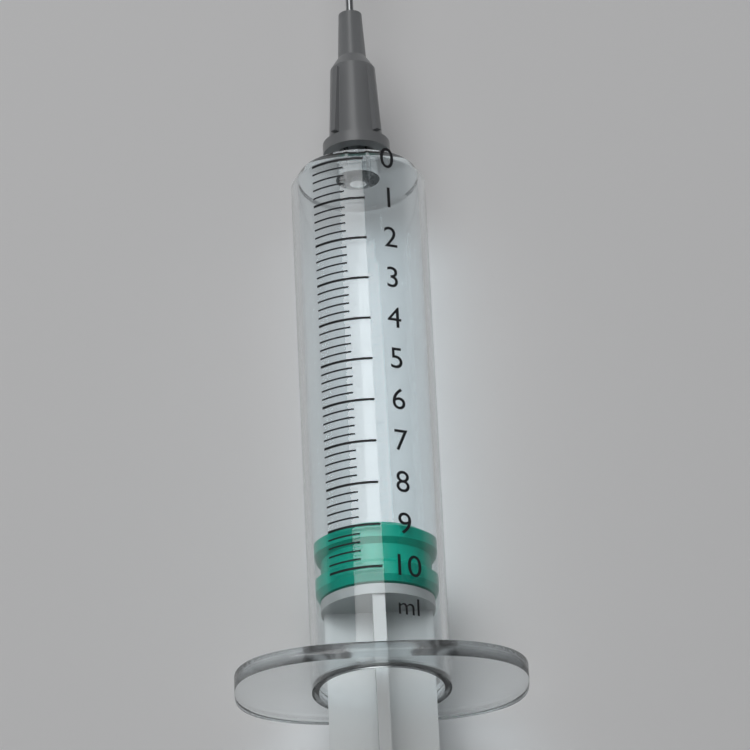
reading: 8.8 ml
